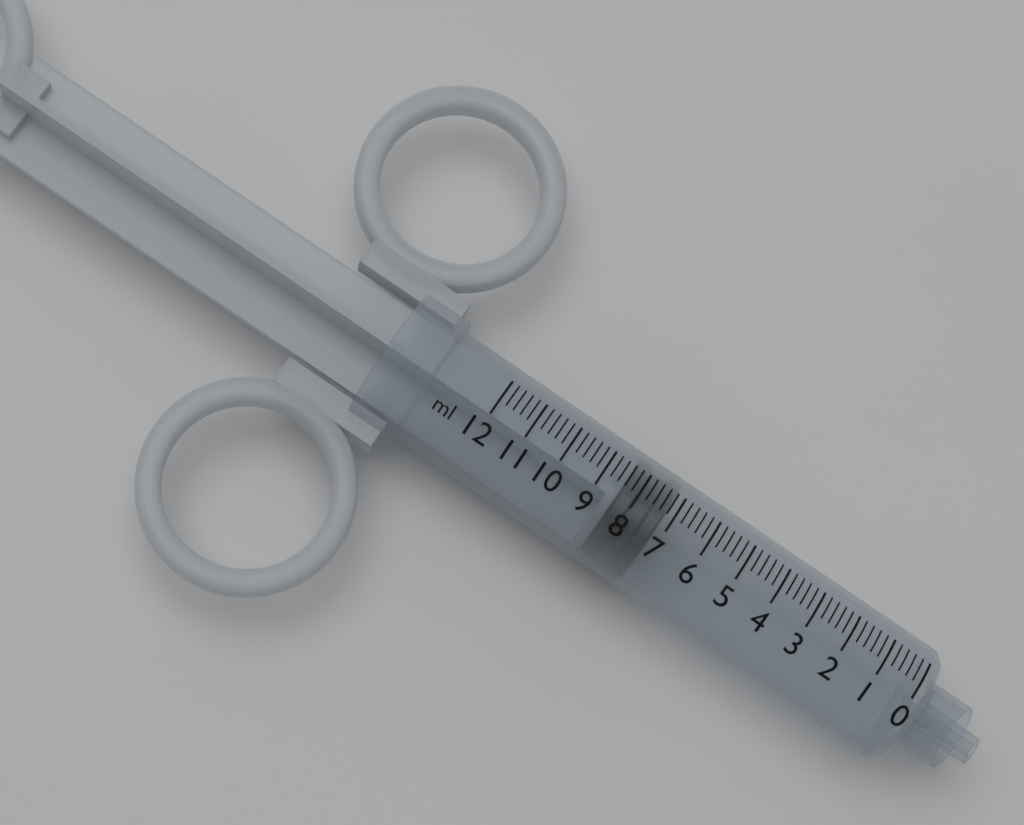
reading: 7.2 ml
